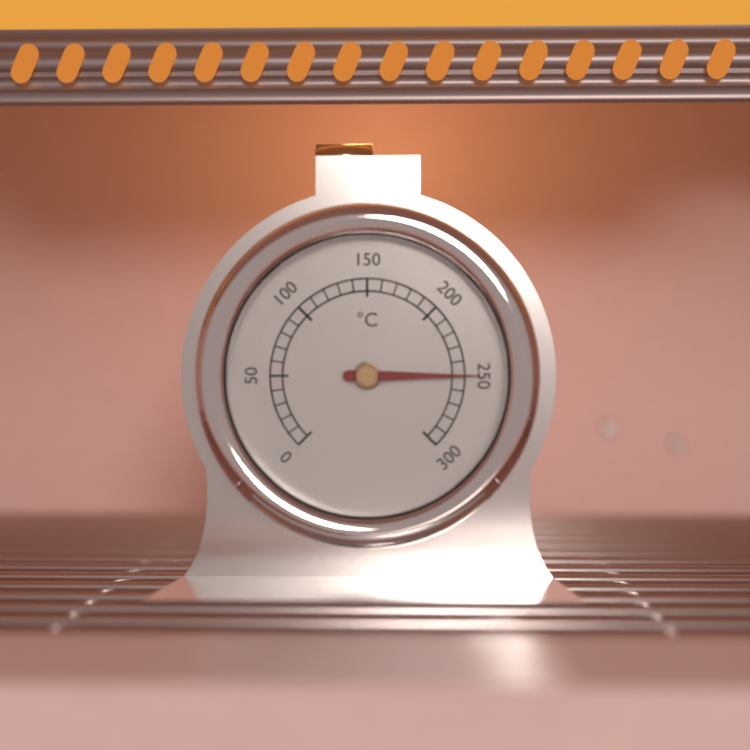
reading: 250 °C
